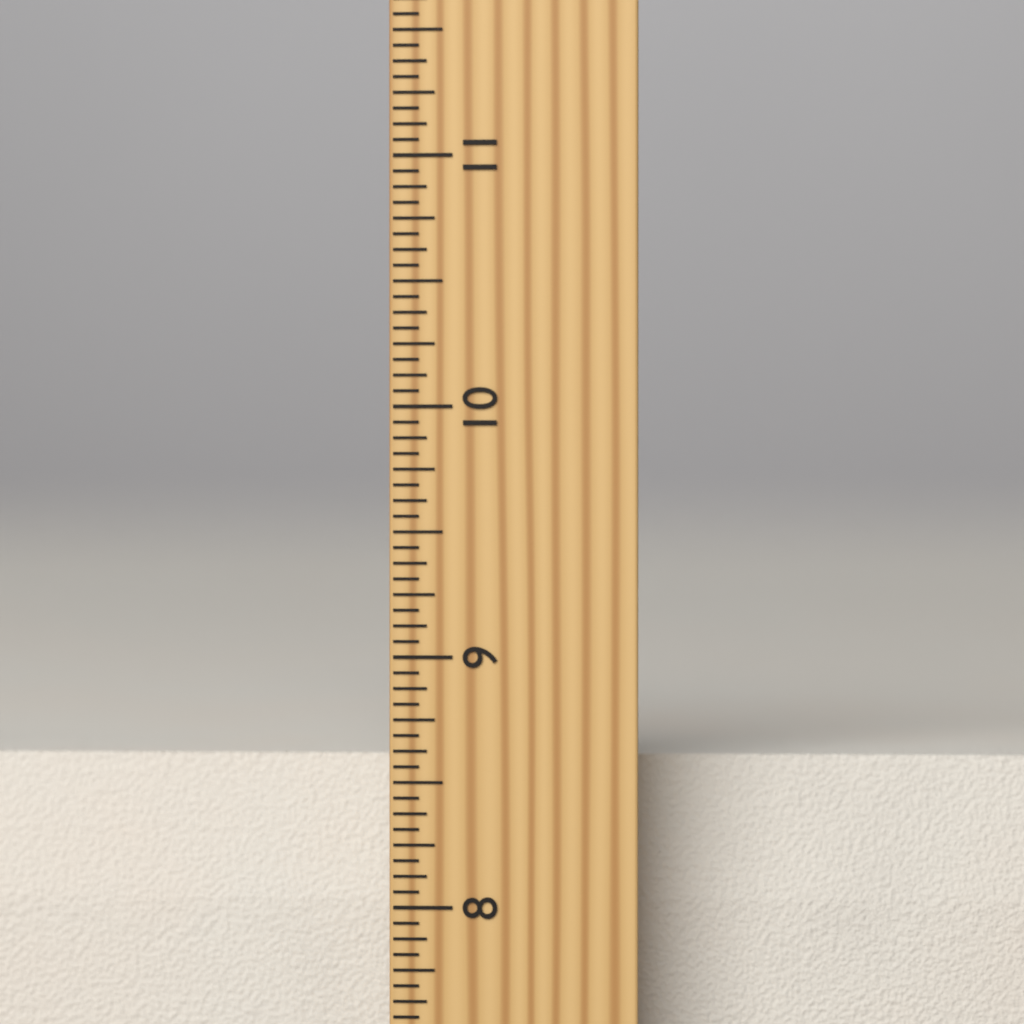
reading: 8.5625 inch
